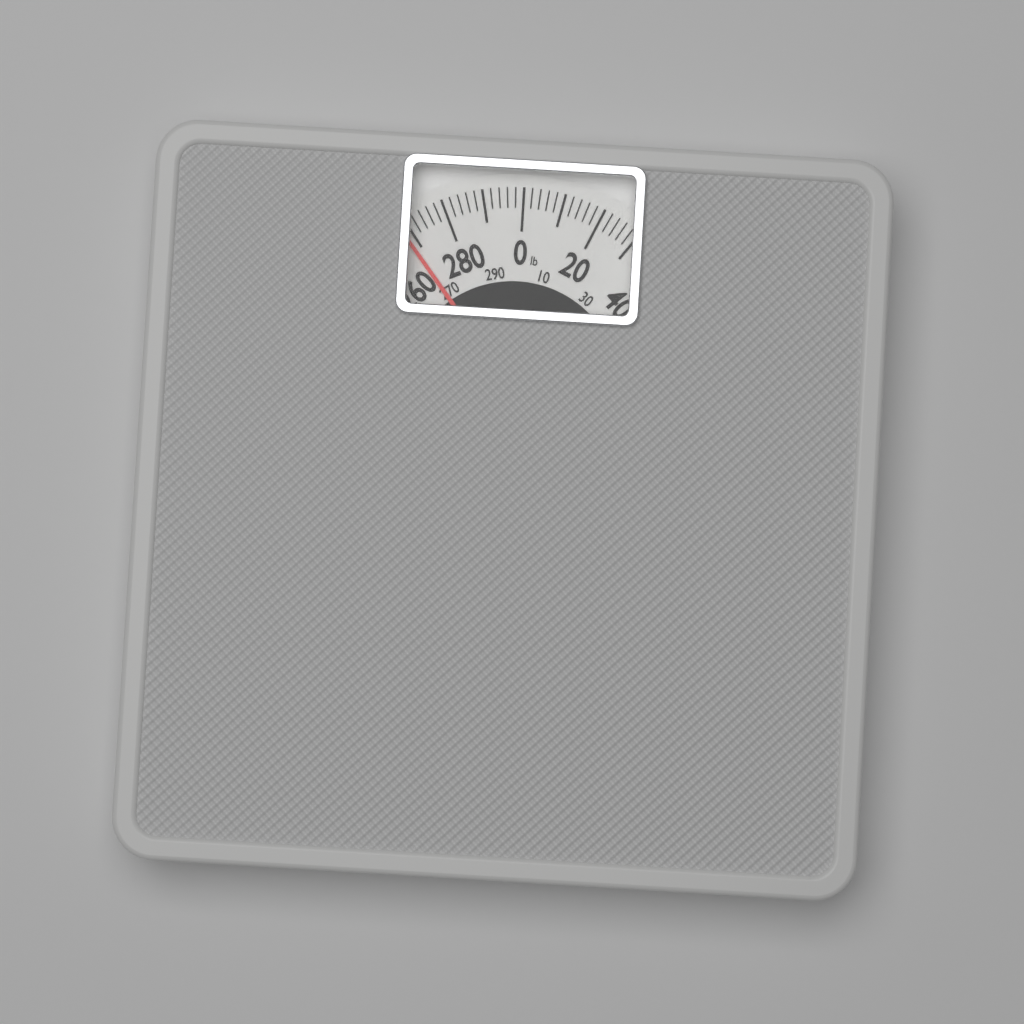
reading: 268 lb
